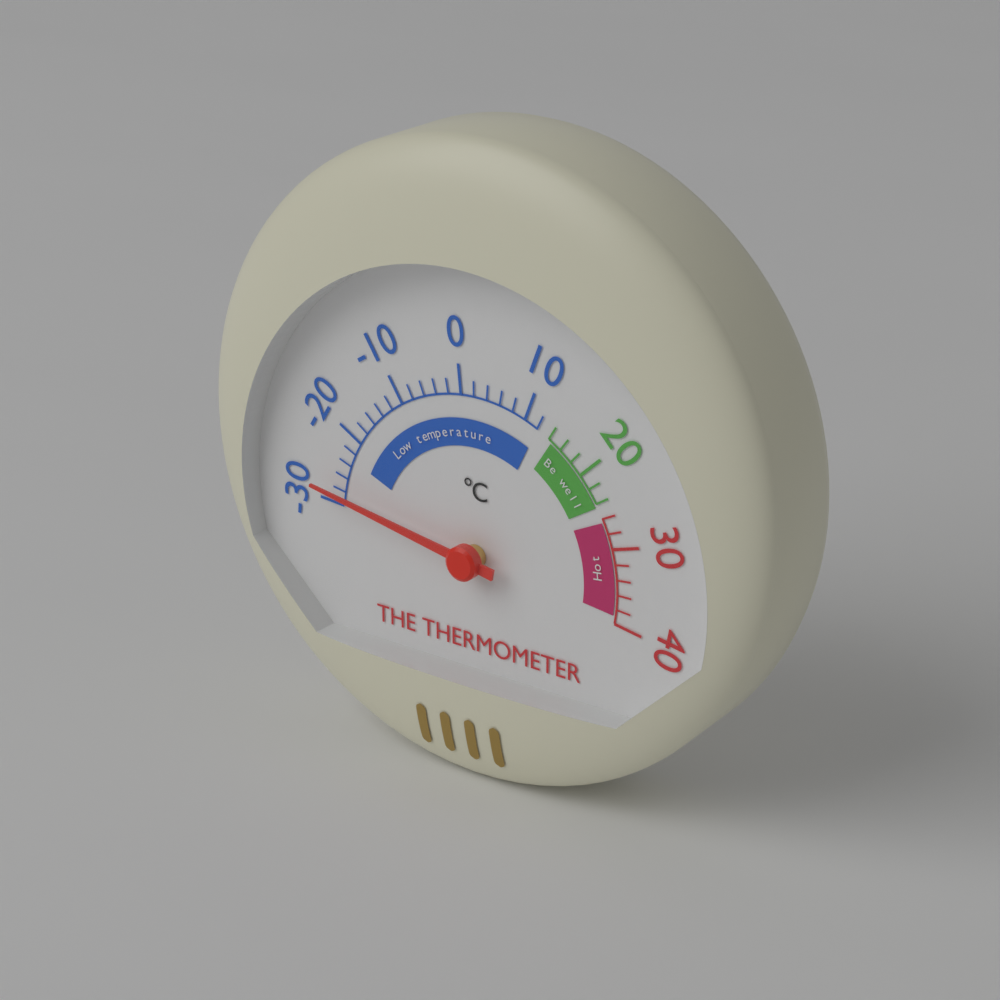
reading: -28 °C
